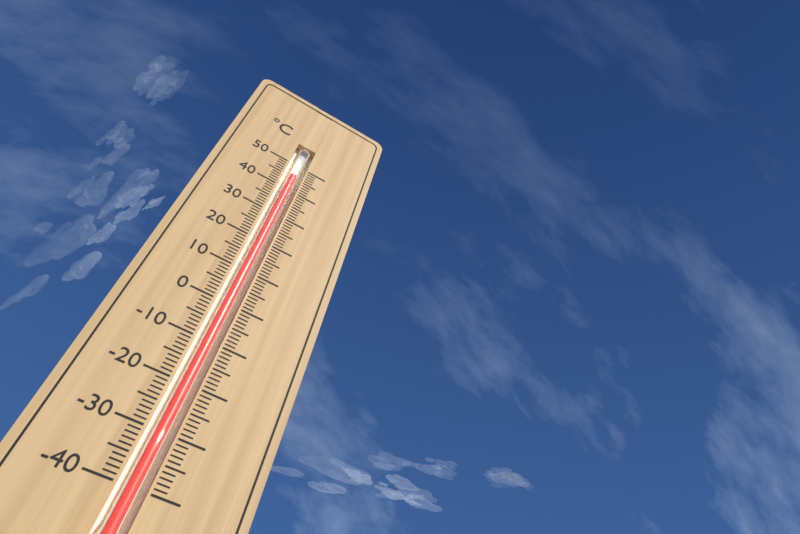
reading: 45 °C
